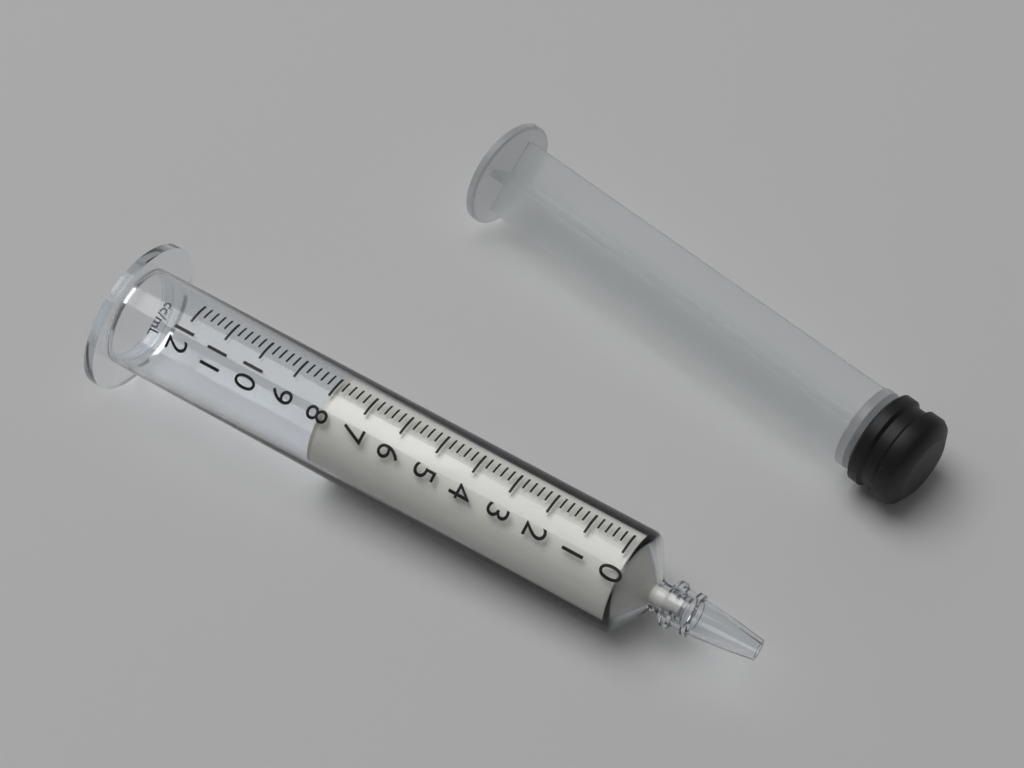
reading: 8.0 ml
